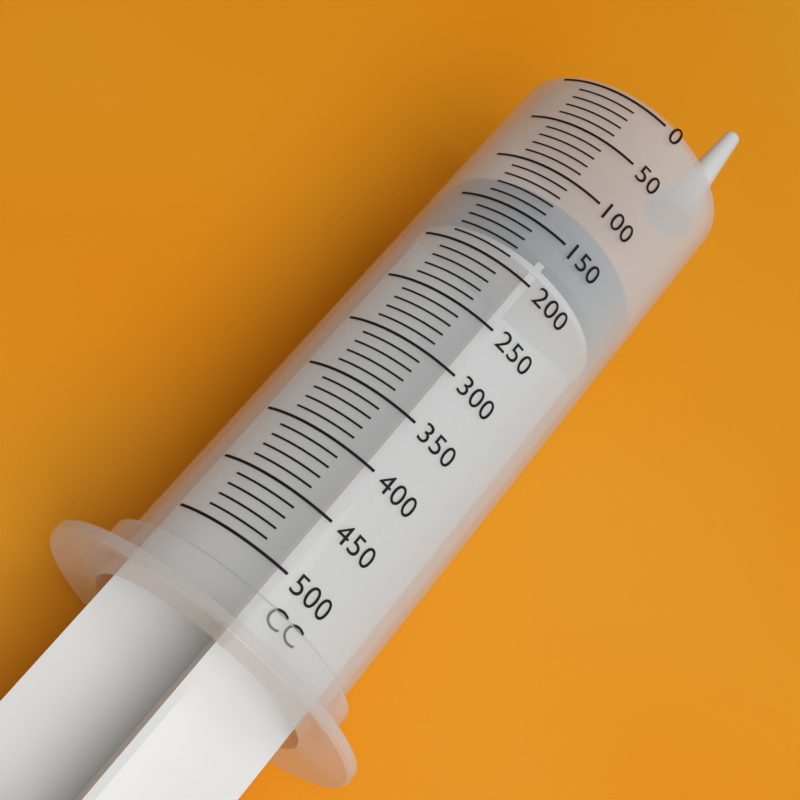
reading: 120 cc
